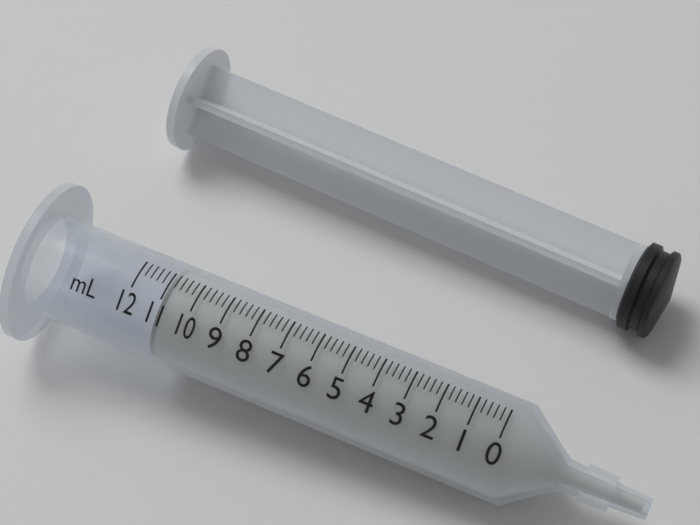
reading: 11.0 ml
